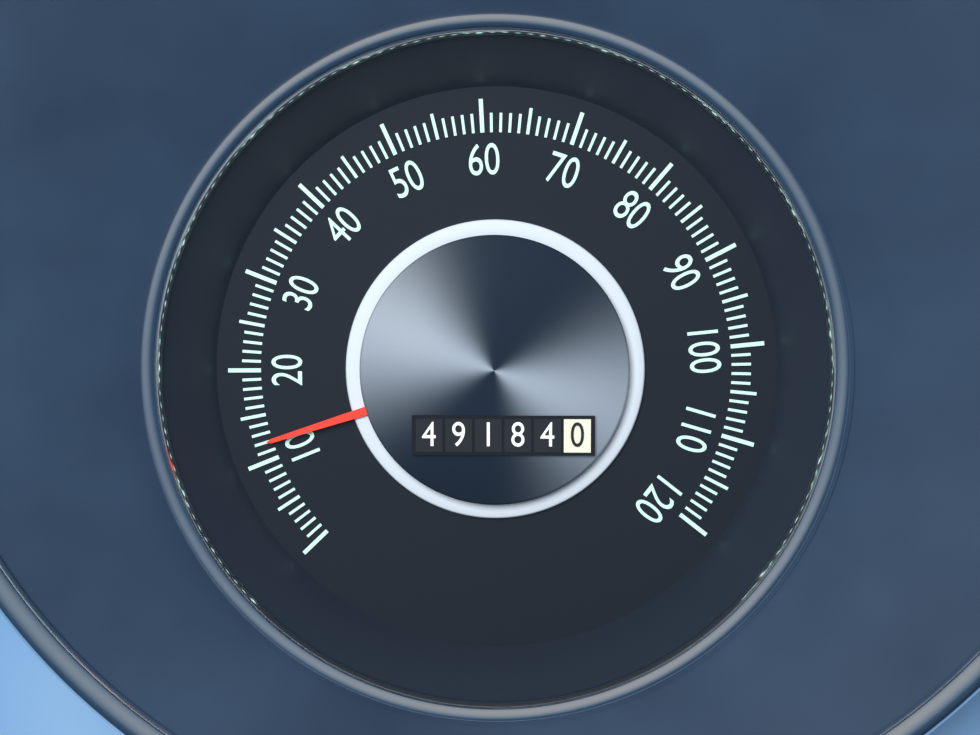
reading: 12 (no unit)
